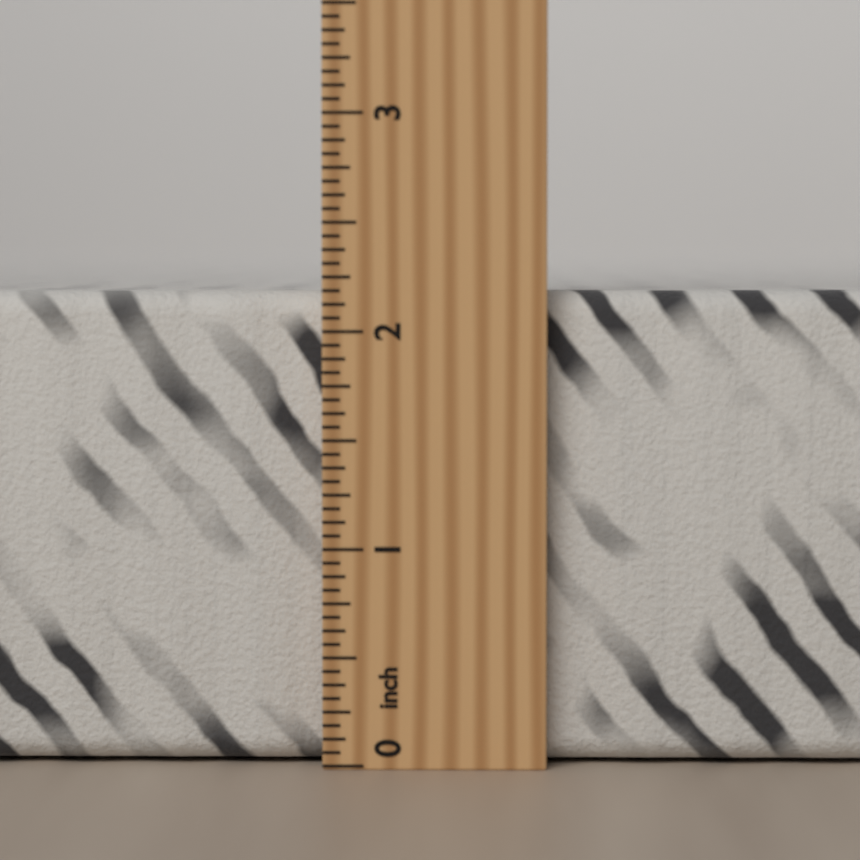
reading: 2.1875 inch
